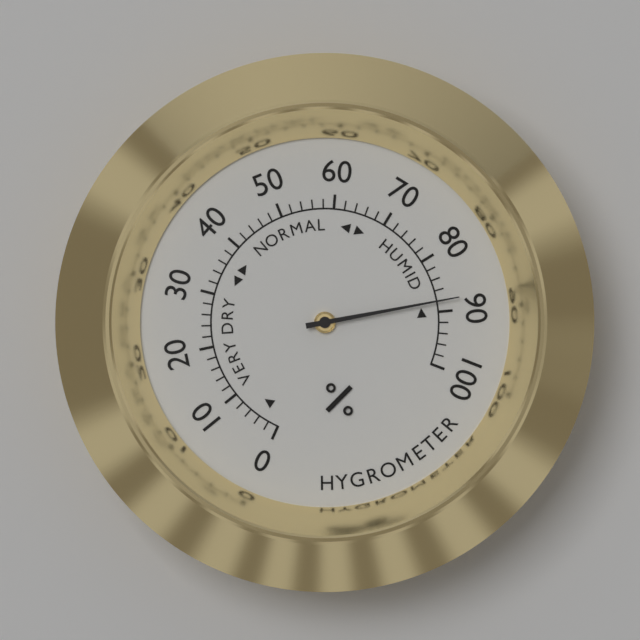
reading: 88 %
